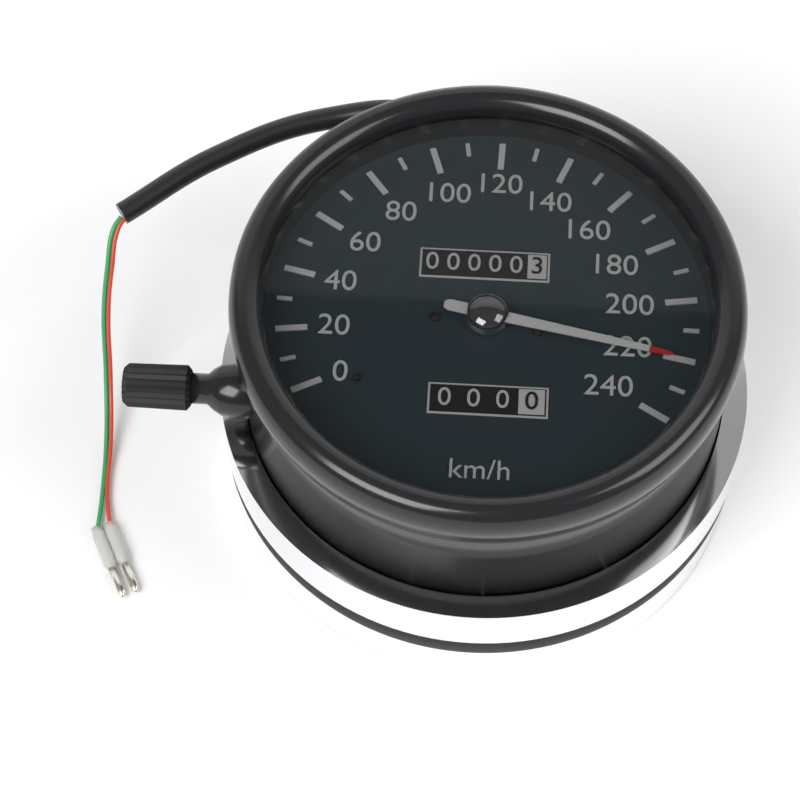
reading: 220 km/h
